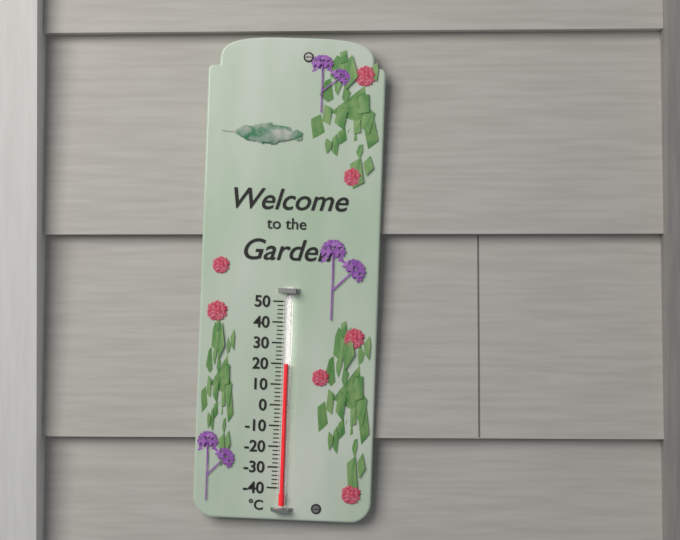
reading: 20 °C
